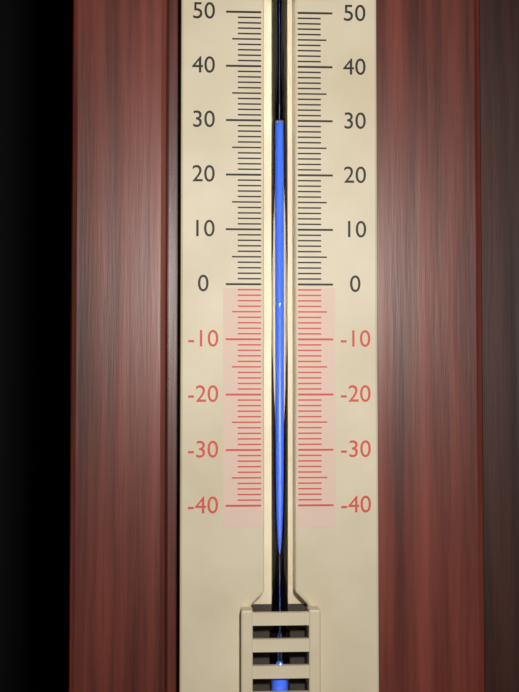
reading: 29 (no unit)
